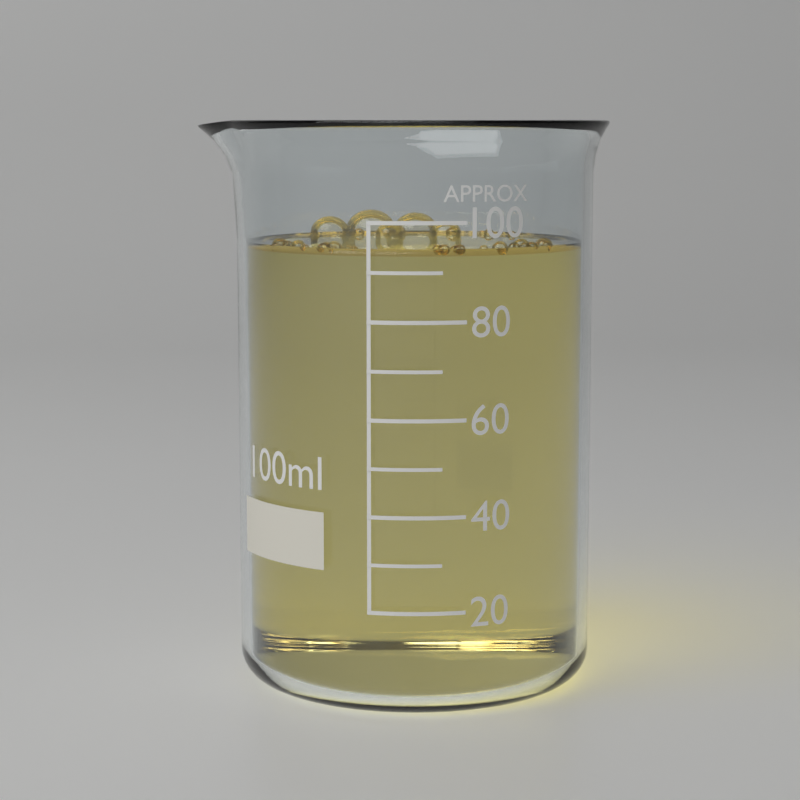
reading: 94 ml
